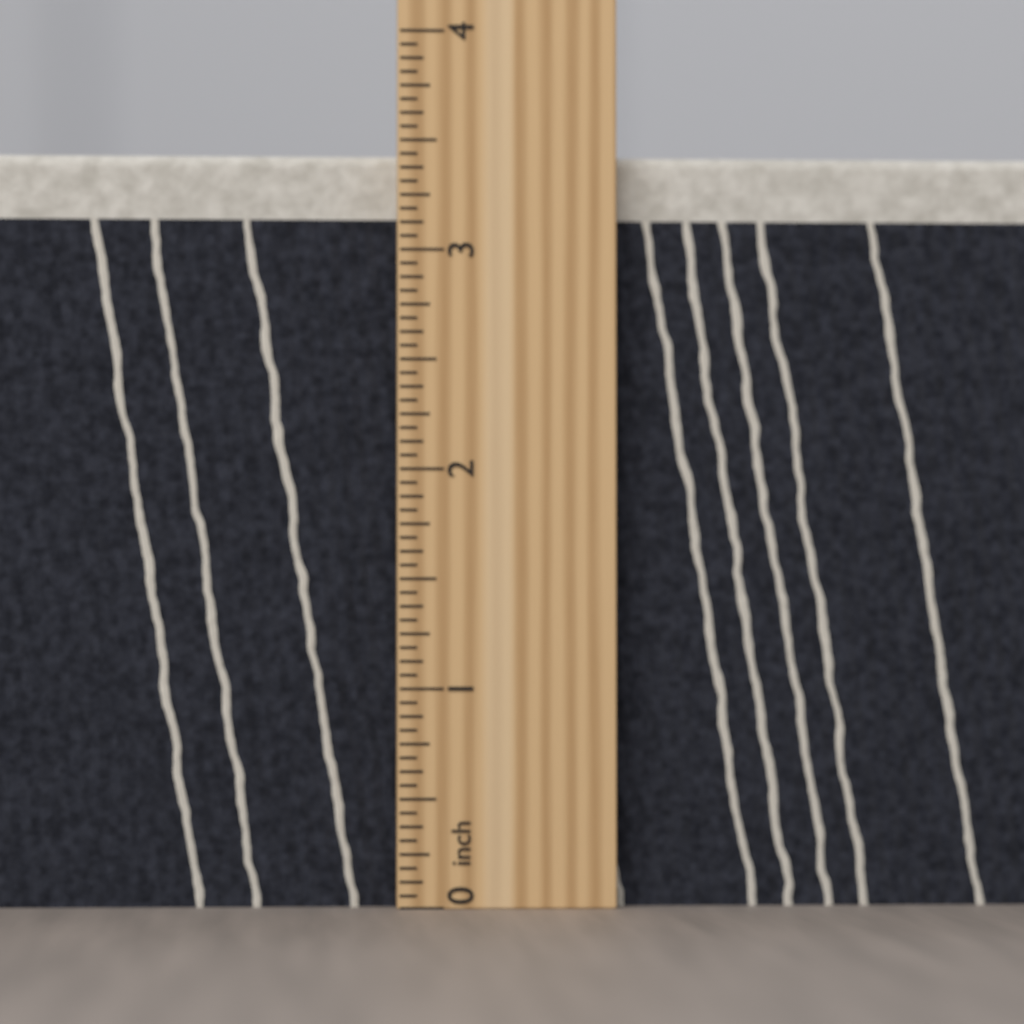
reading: 3.5000 inch
